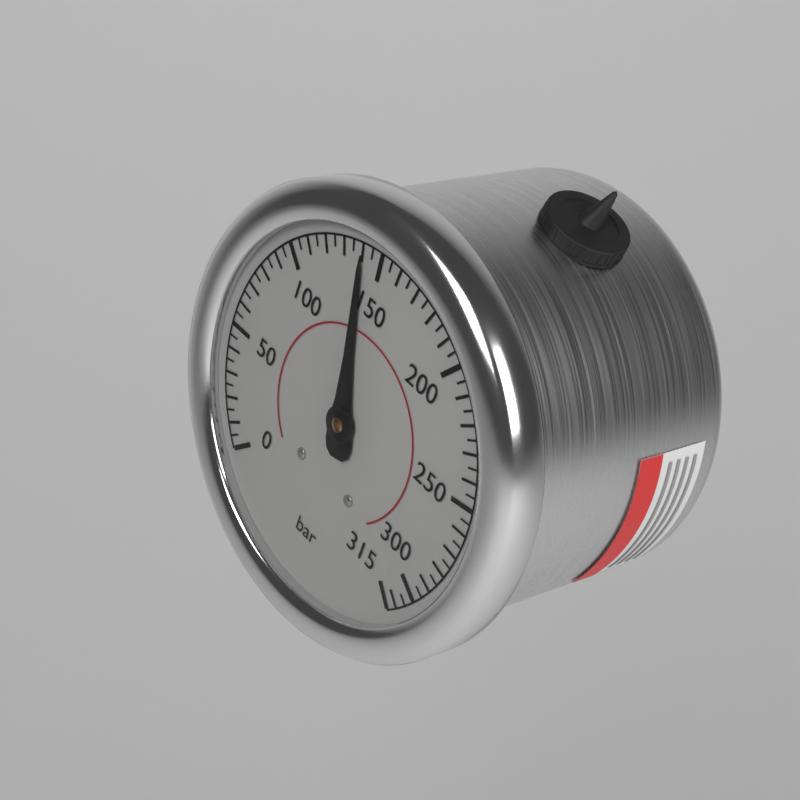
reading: 140 bar
